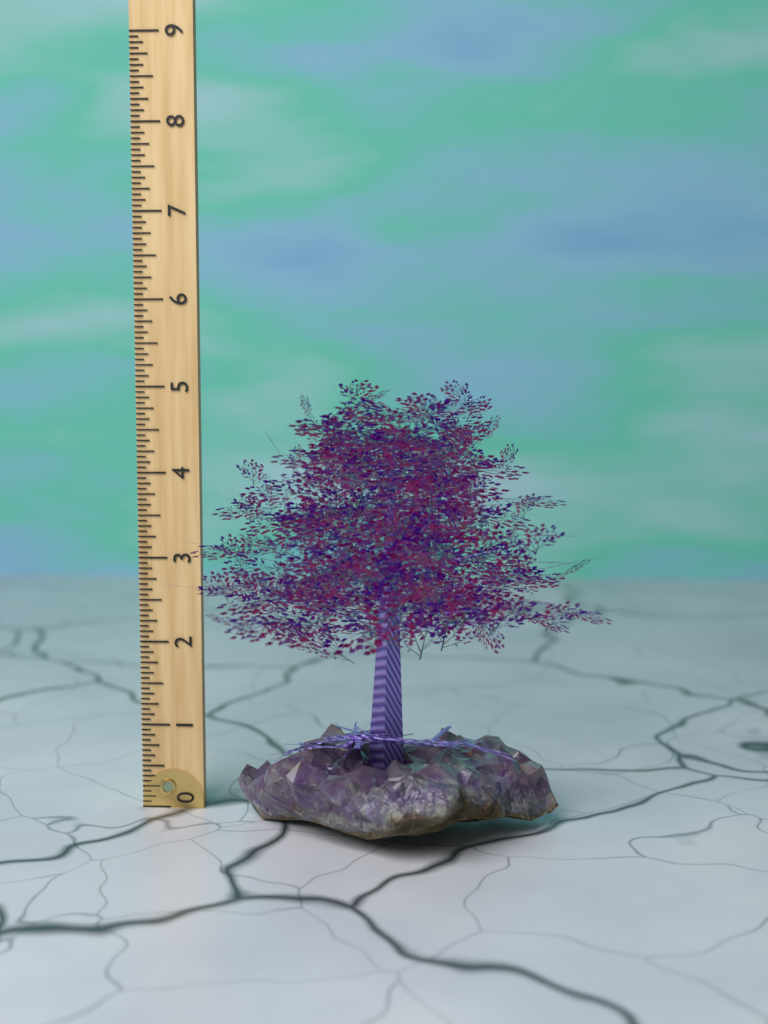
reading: 5.1250 (no unit)
